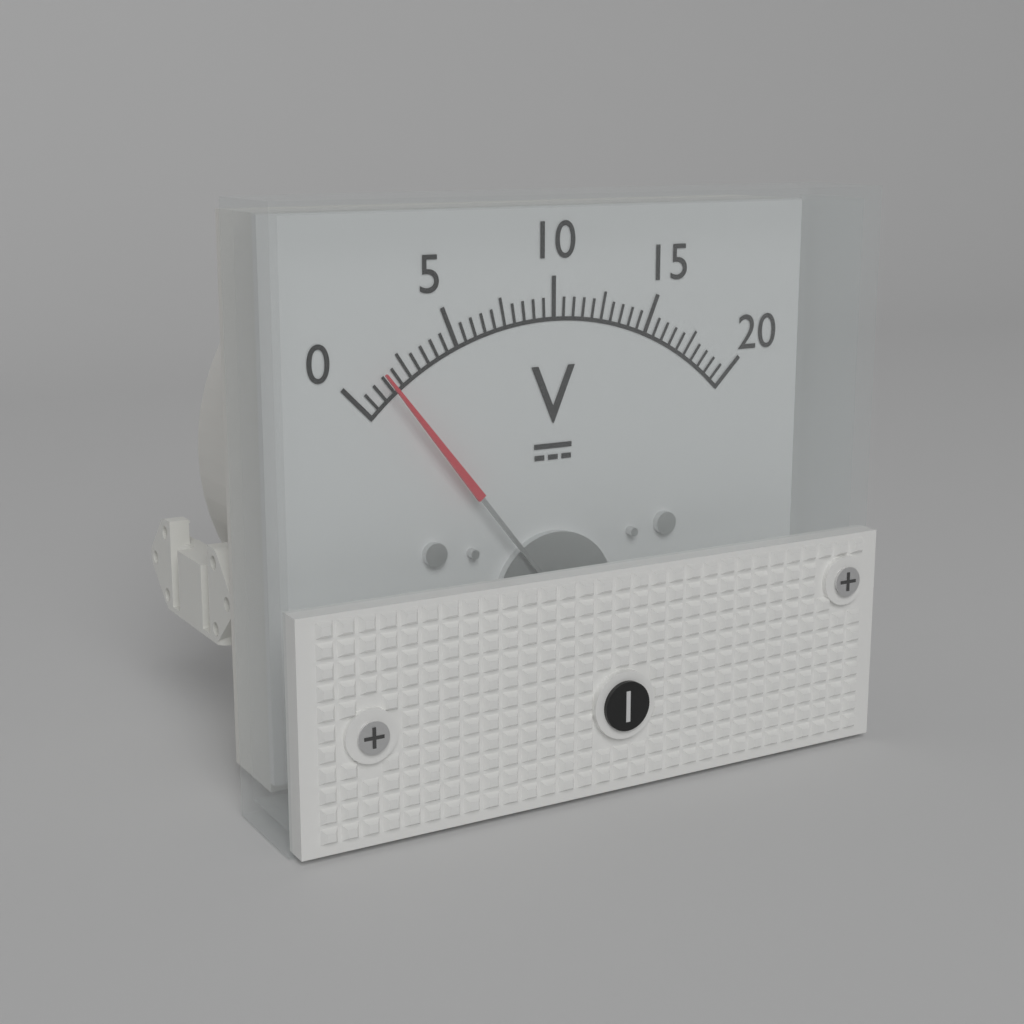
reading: 1.5 V
